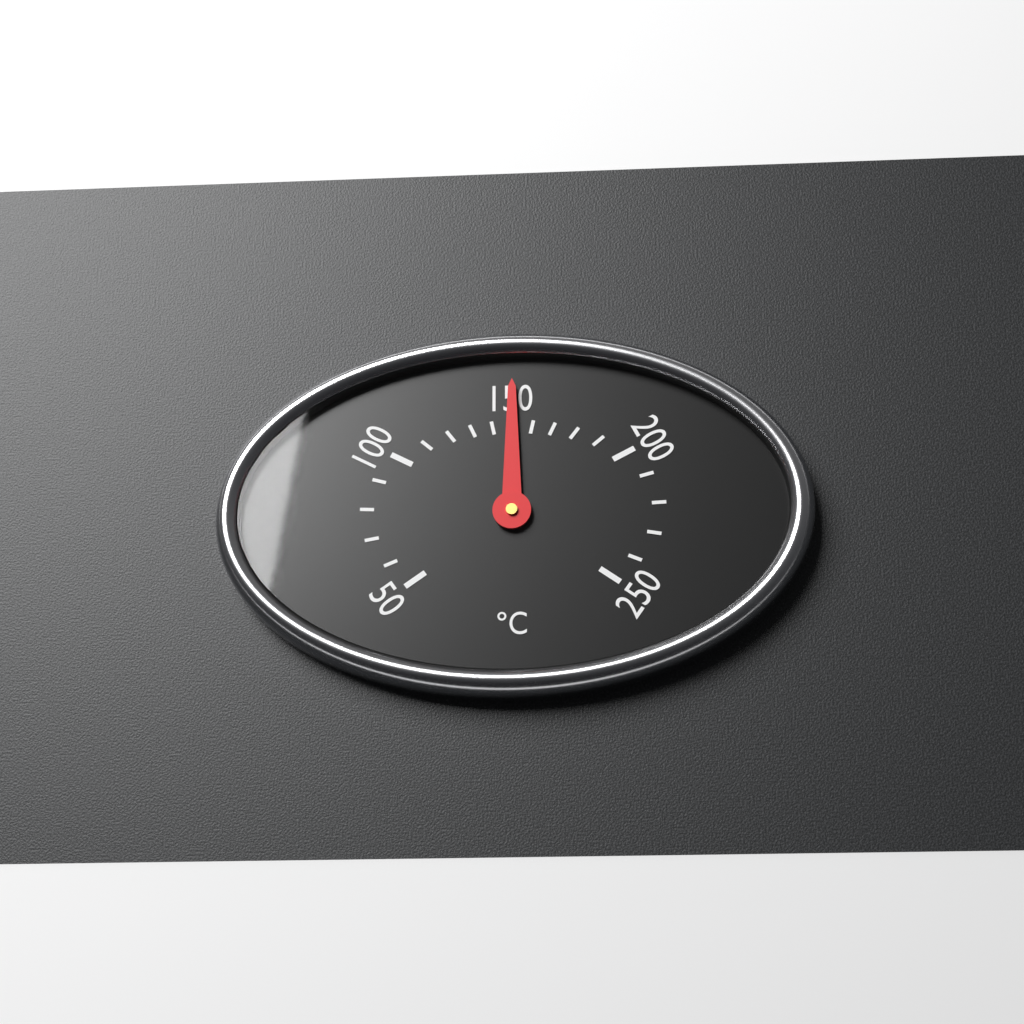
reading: 150 °C
